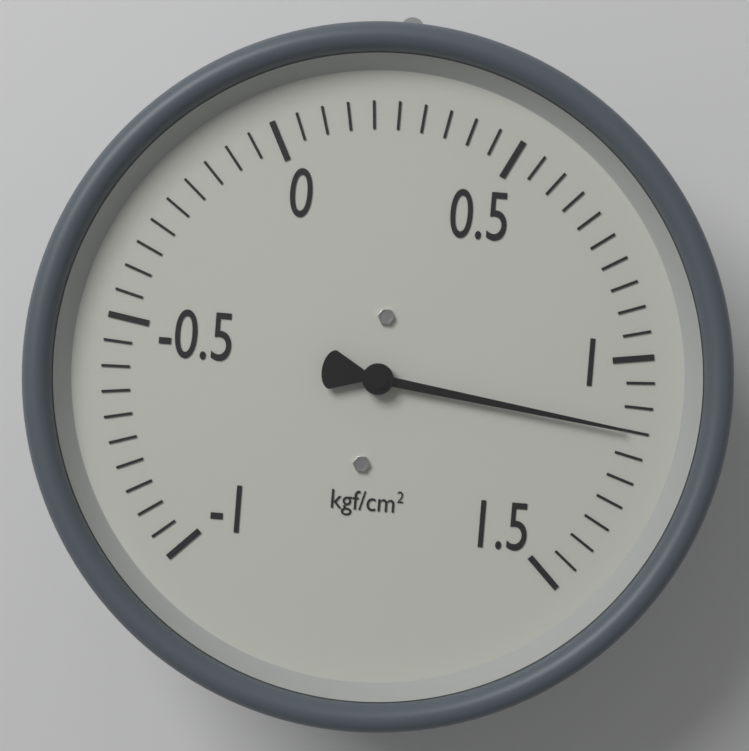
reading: 1.15 kgf/cm²
